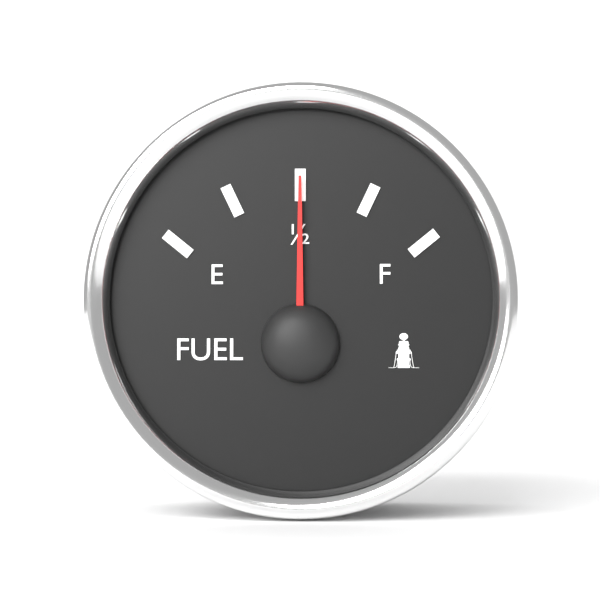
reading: 0.50 (no unit)
